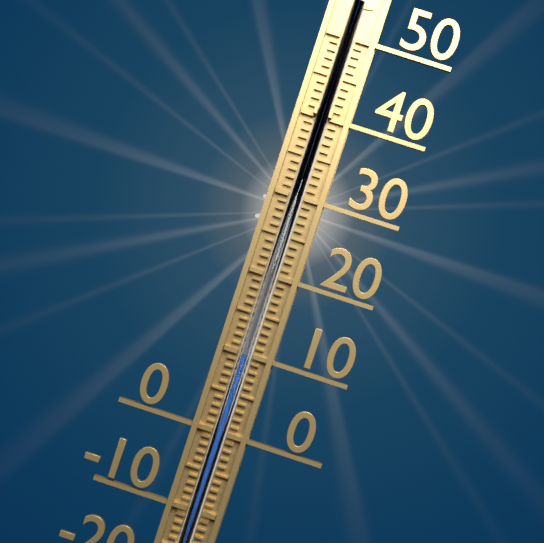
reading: 10 °C
